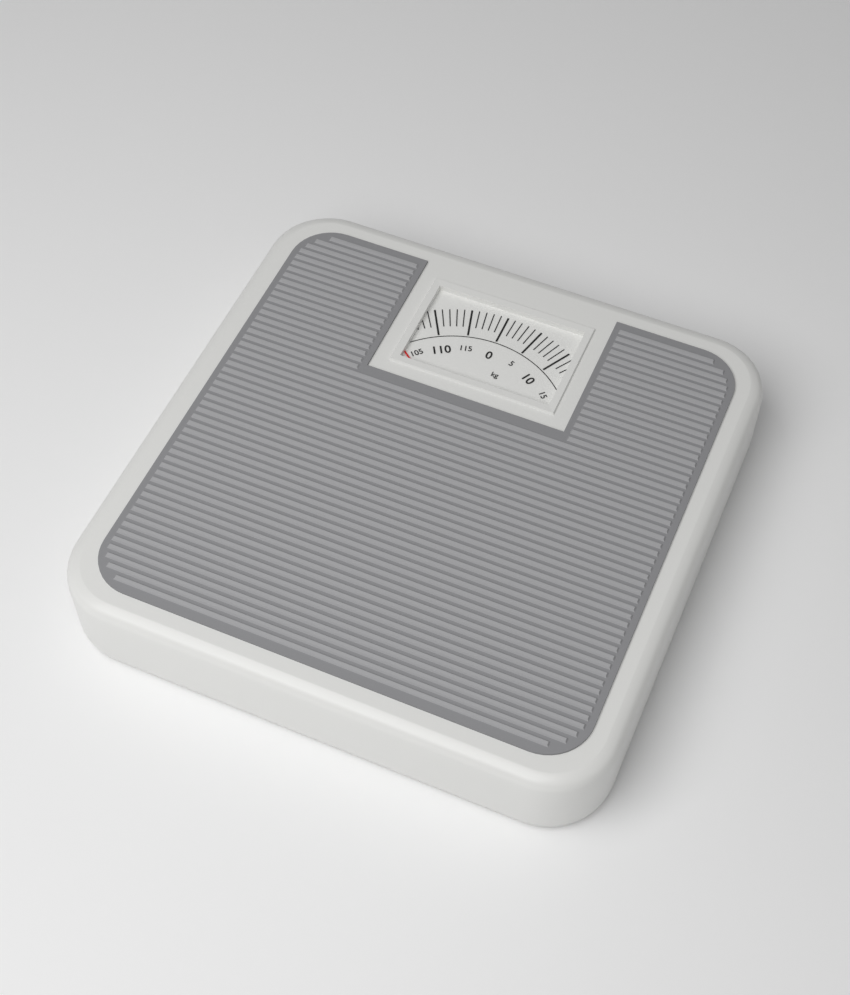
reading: 103 kg
